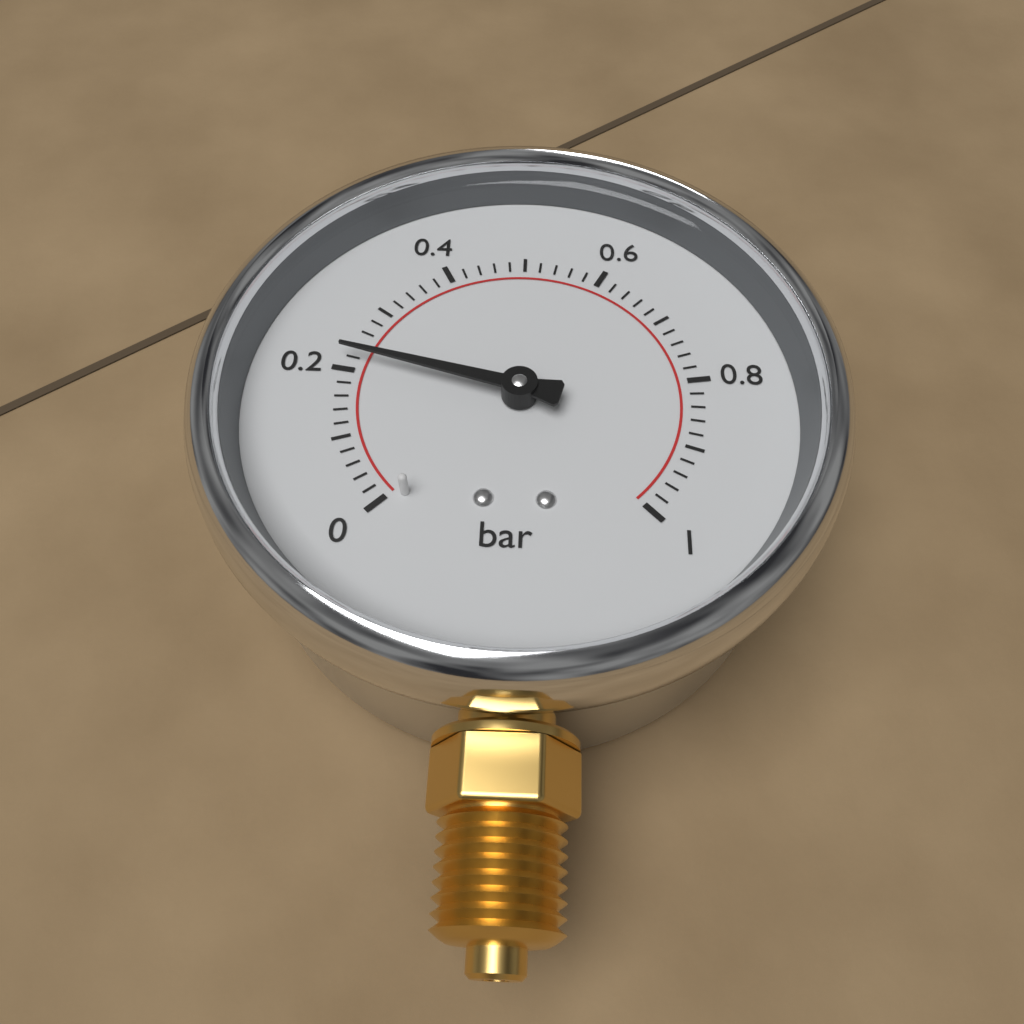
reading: 0.22 bar
